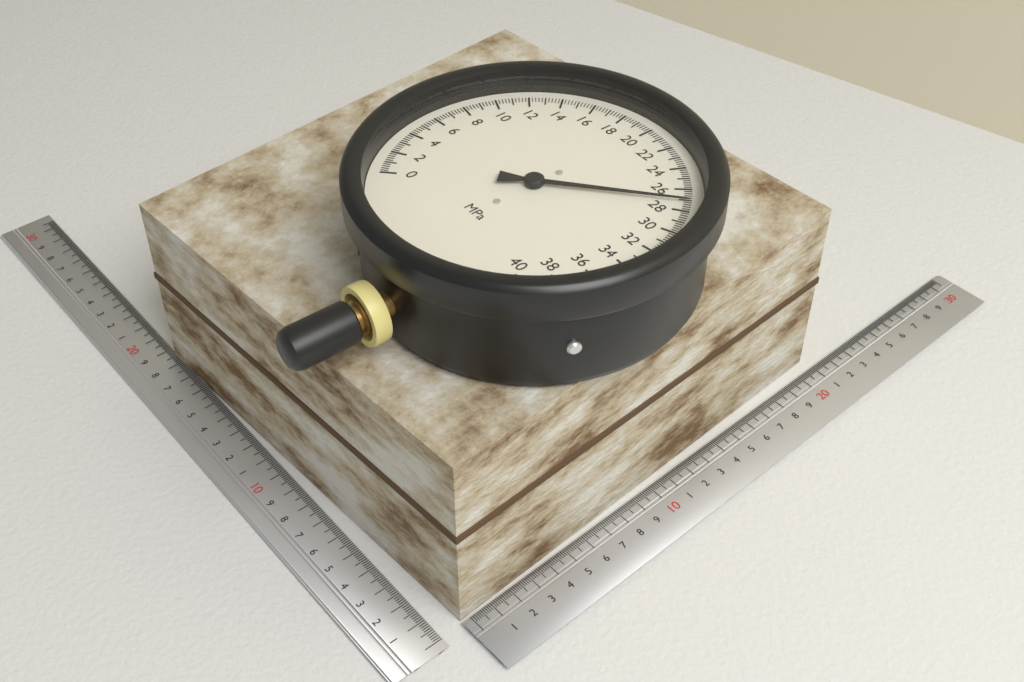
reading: 27.2 MPa
